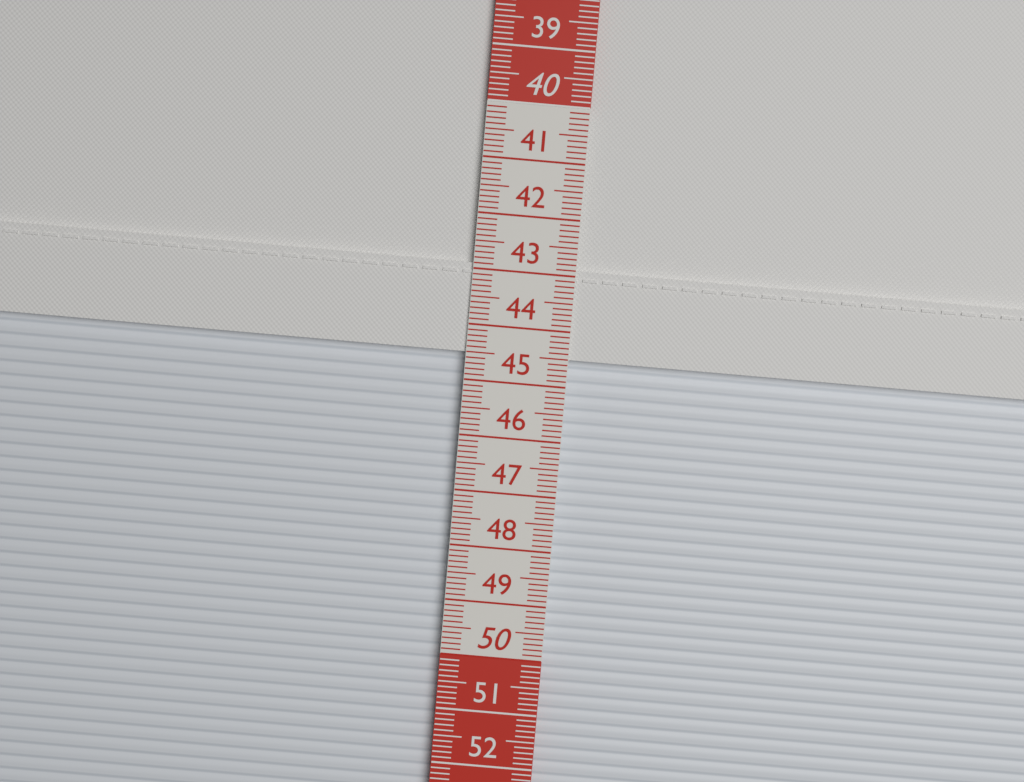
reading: 44.5 cm
